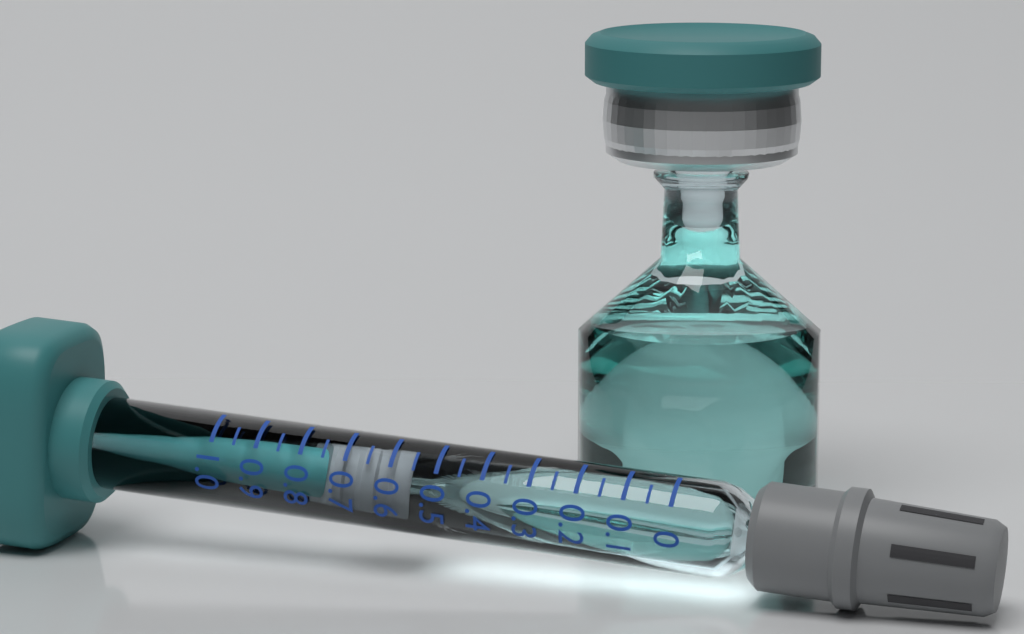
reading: 0.55 (no unit)
